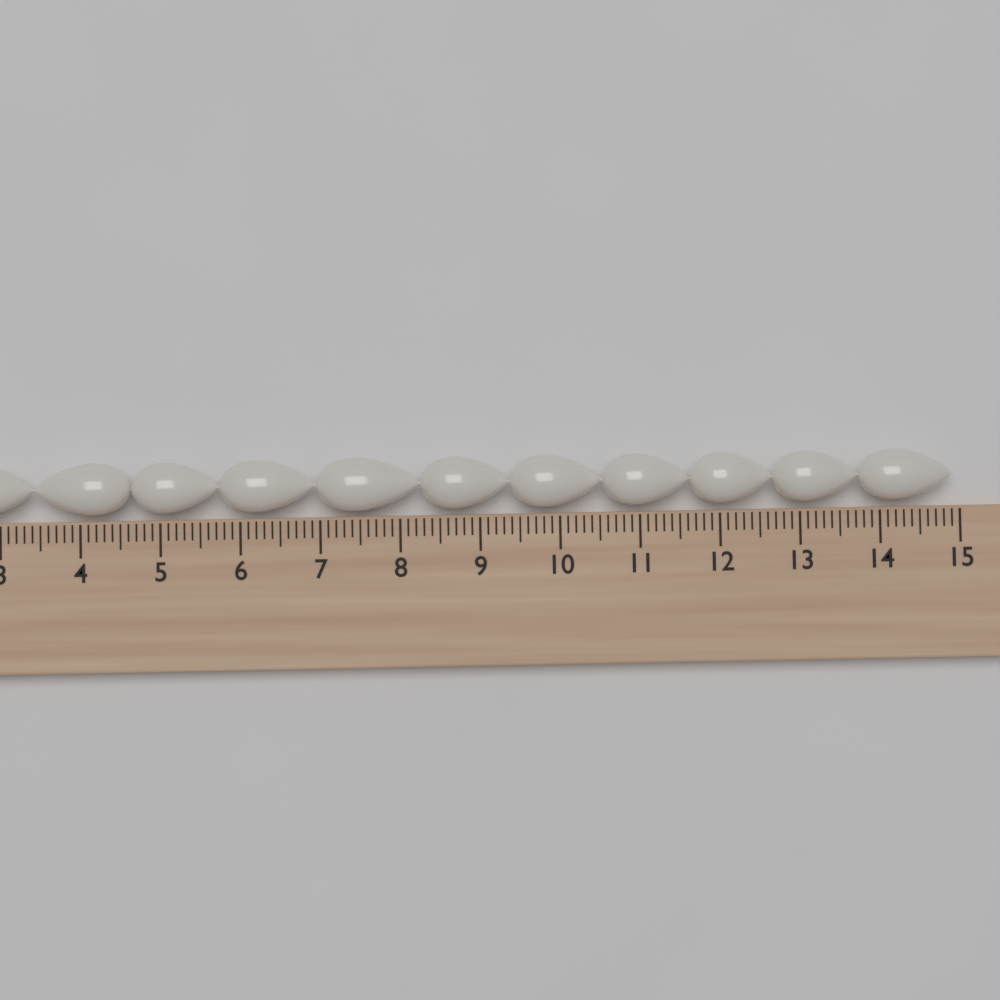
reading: 14.9 cm
